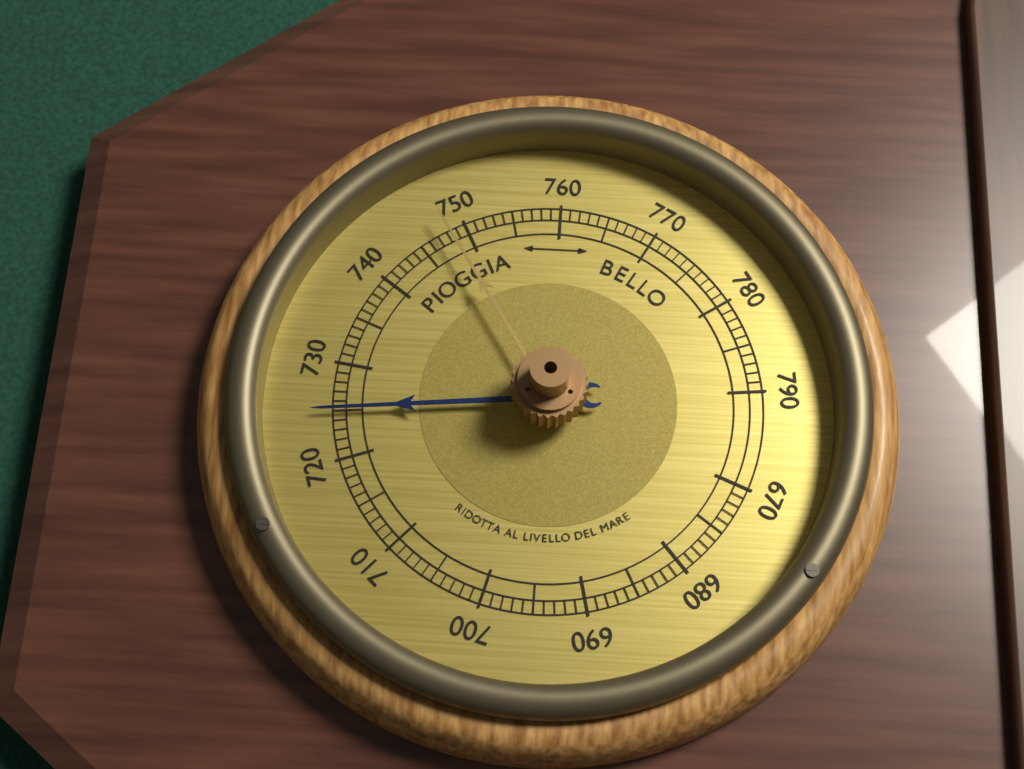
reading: 725 (no unit)
